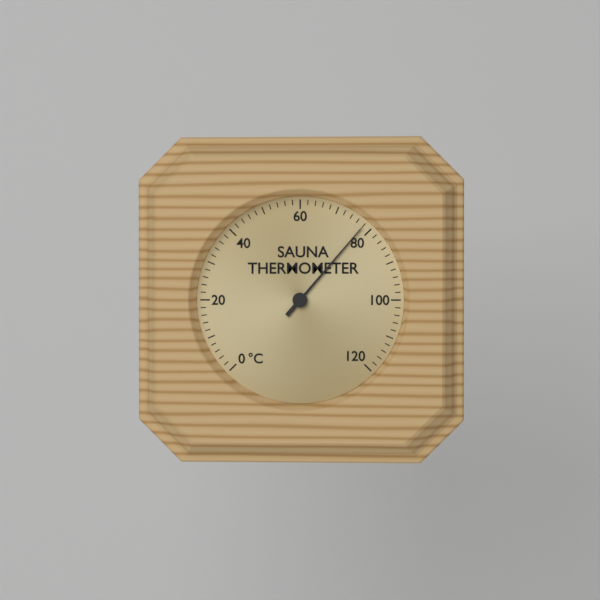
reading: 78 °C
